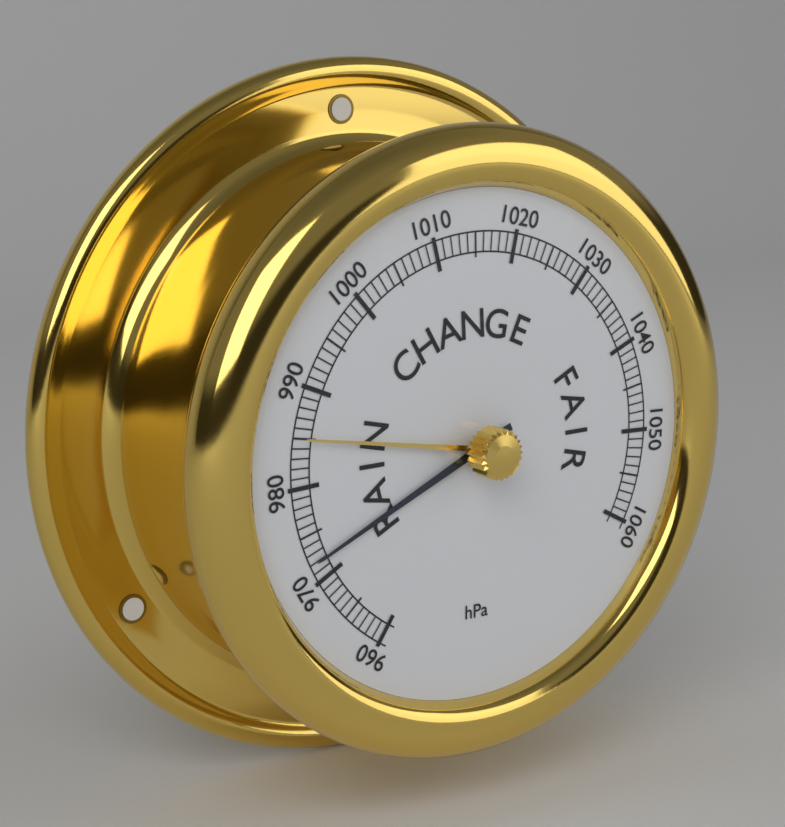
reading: 972 hPa
